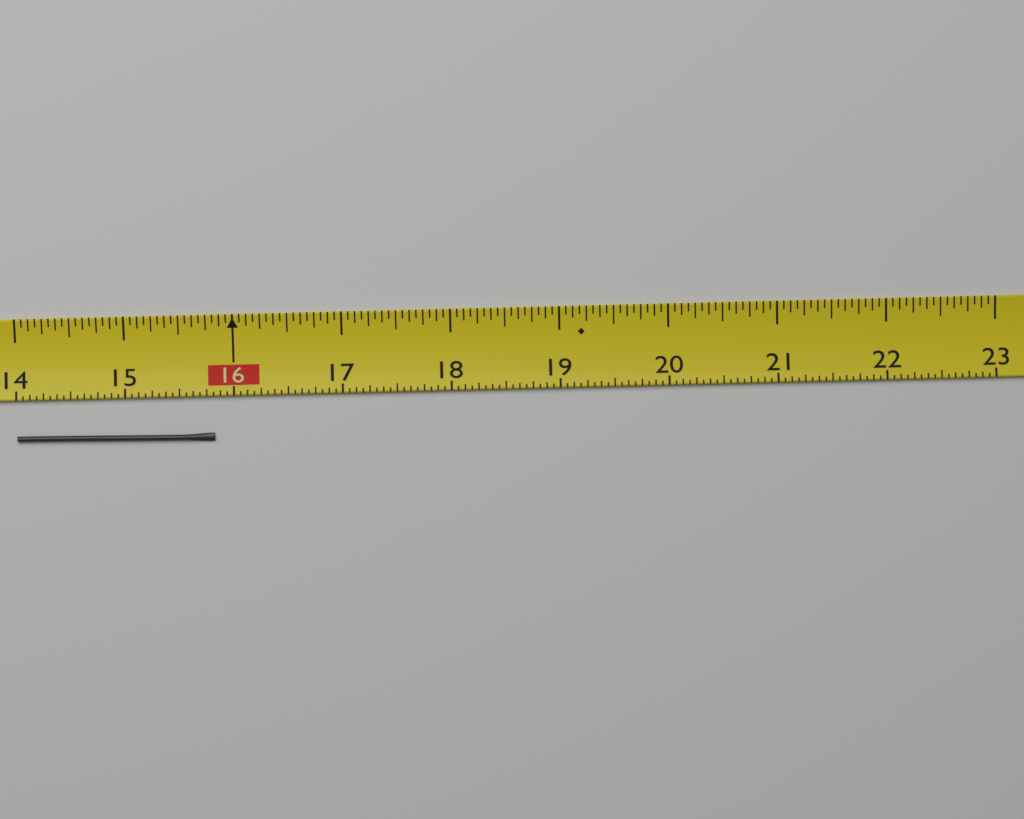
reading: 15.8125 (no unit)
